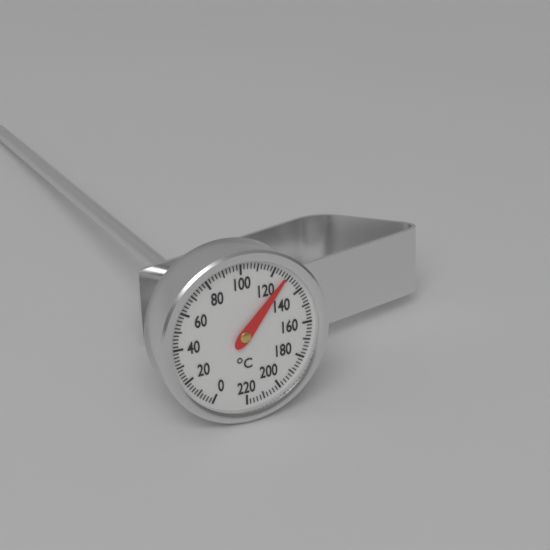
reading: 128 °C
